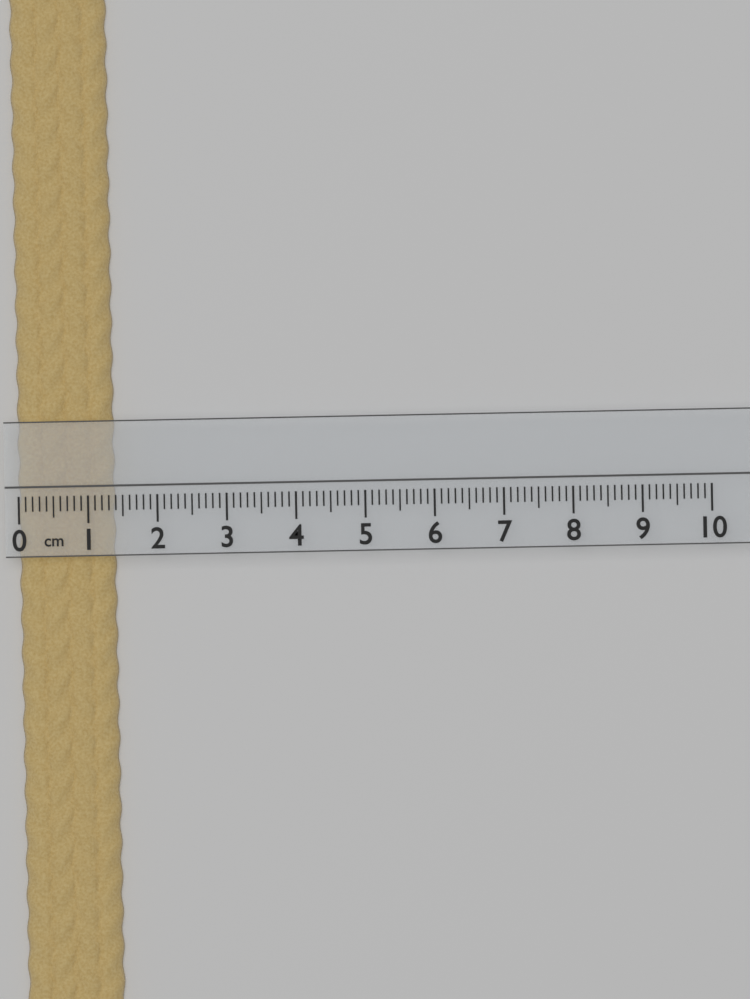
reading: 1.4 cm
